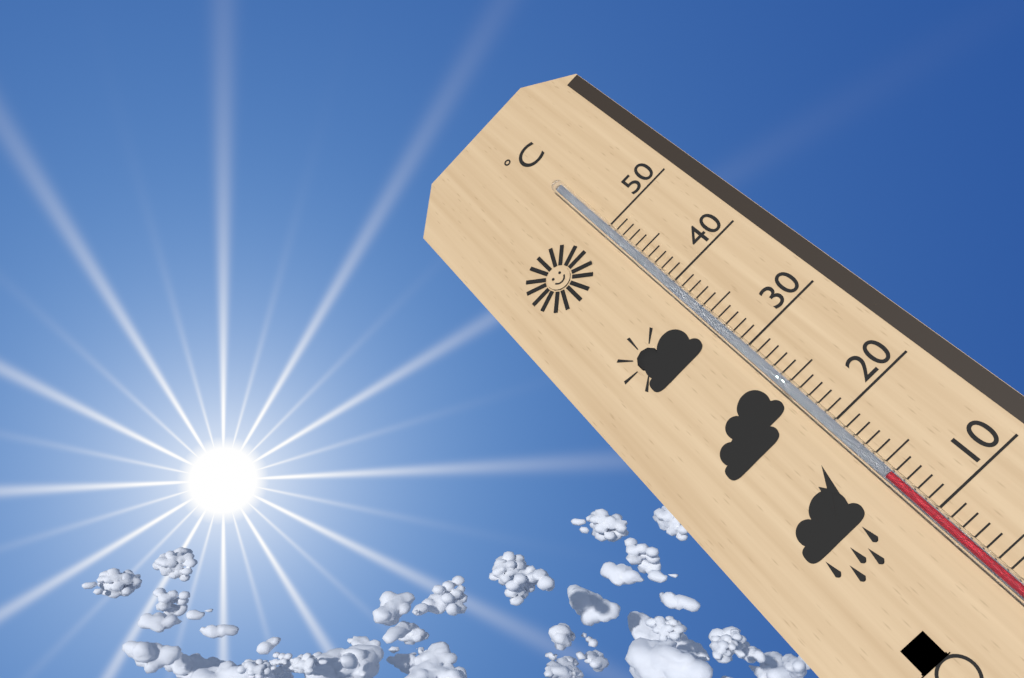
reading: 14 °C
